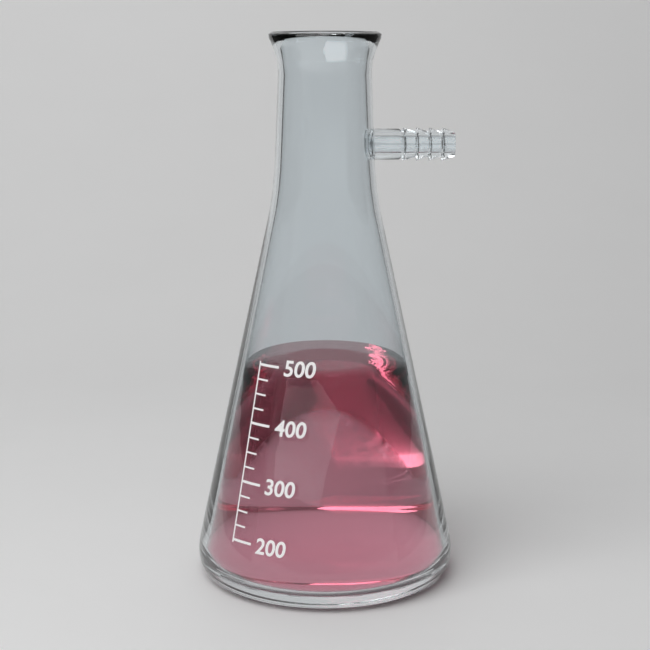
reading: 480 (no unit)
